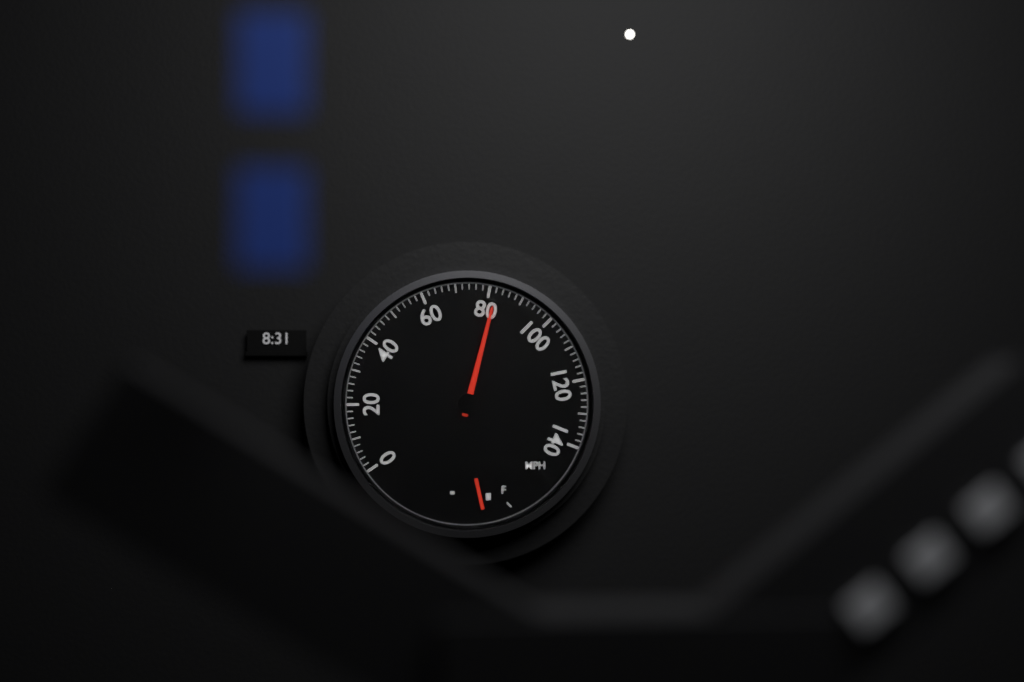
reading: 82 mph
